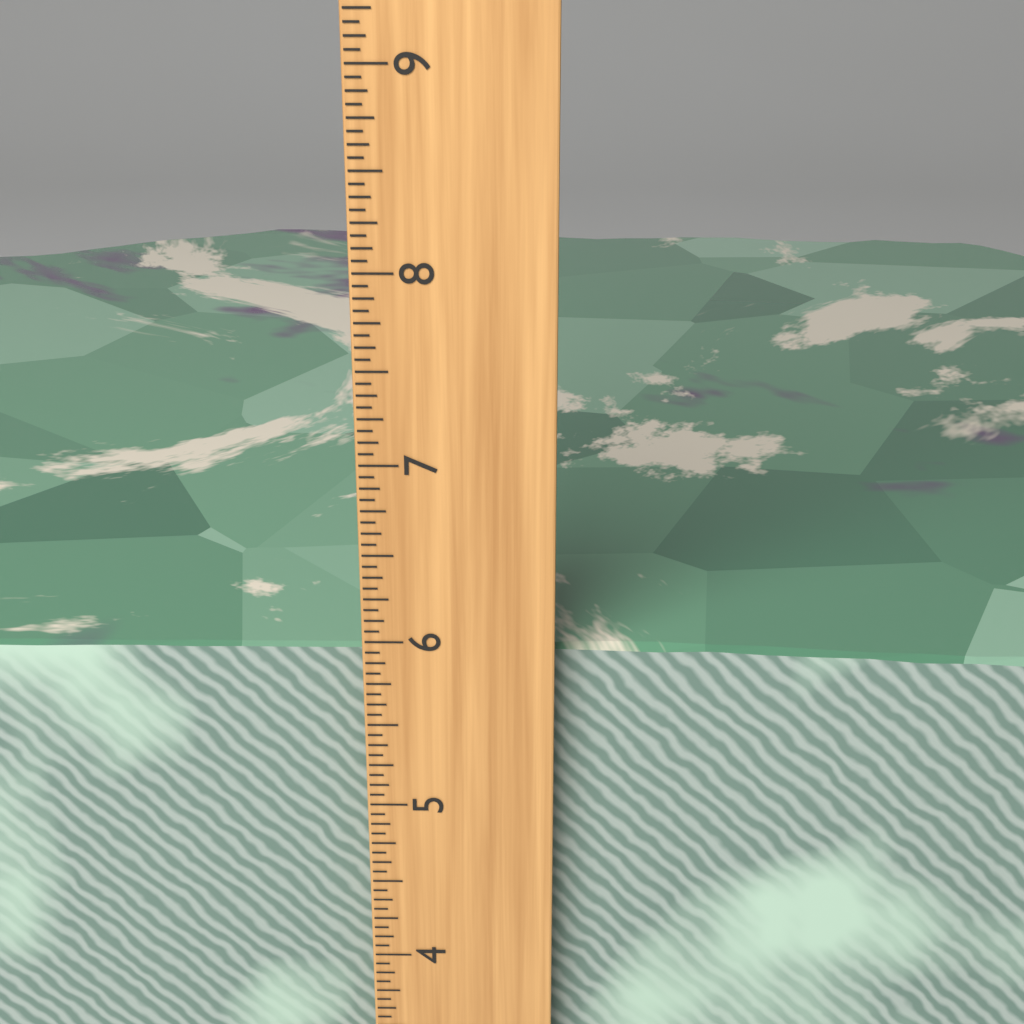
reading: 5.8750 inch
